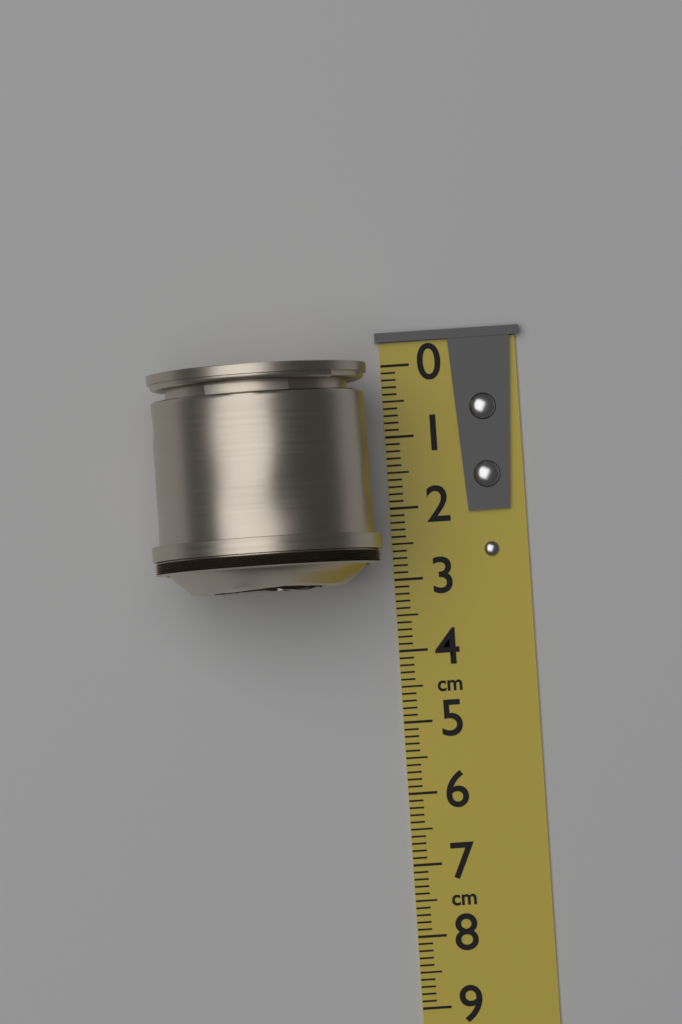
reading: 3.1 cm
